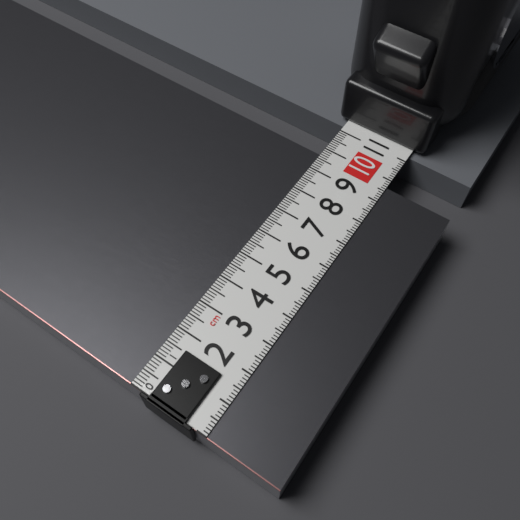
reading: 9.7 cm
